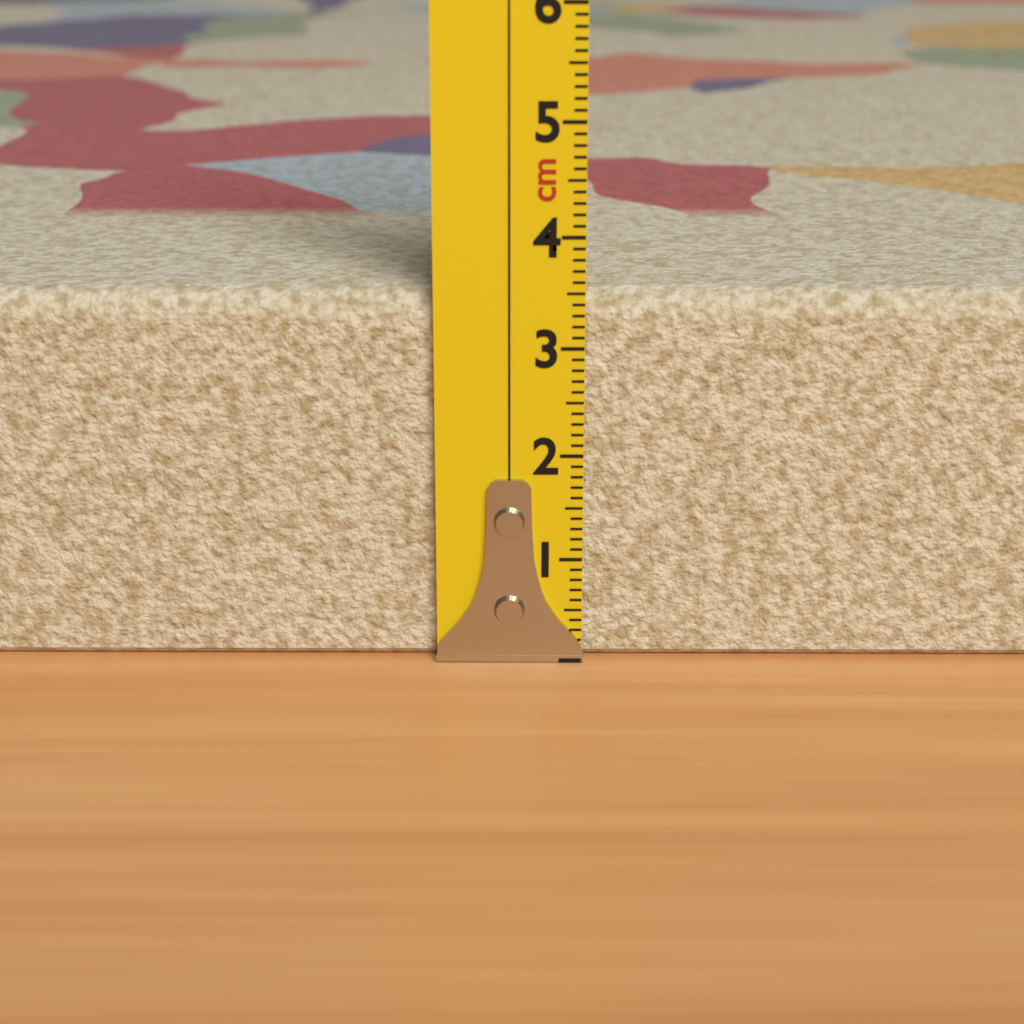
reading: 3.5 cm
